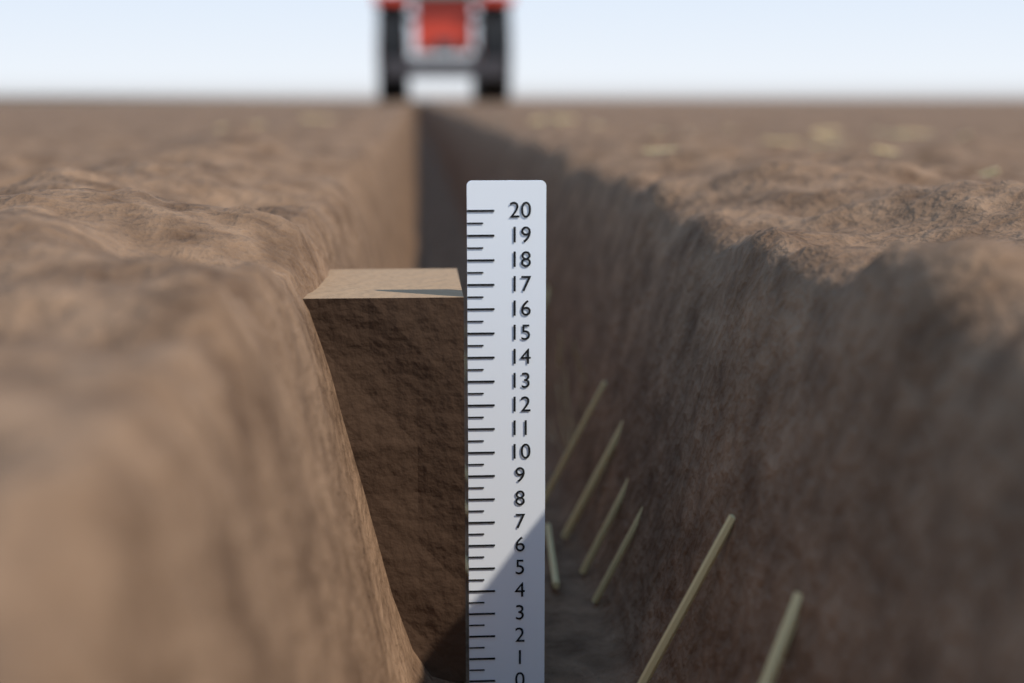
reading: 16.5 (no unit)
